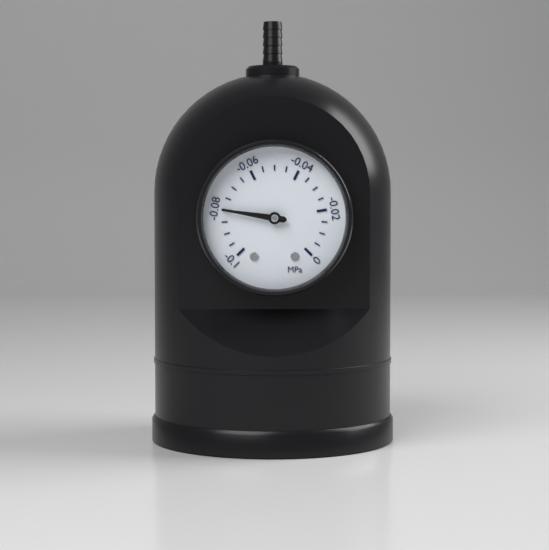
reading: -0.080 MPa
